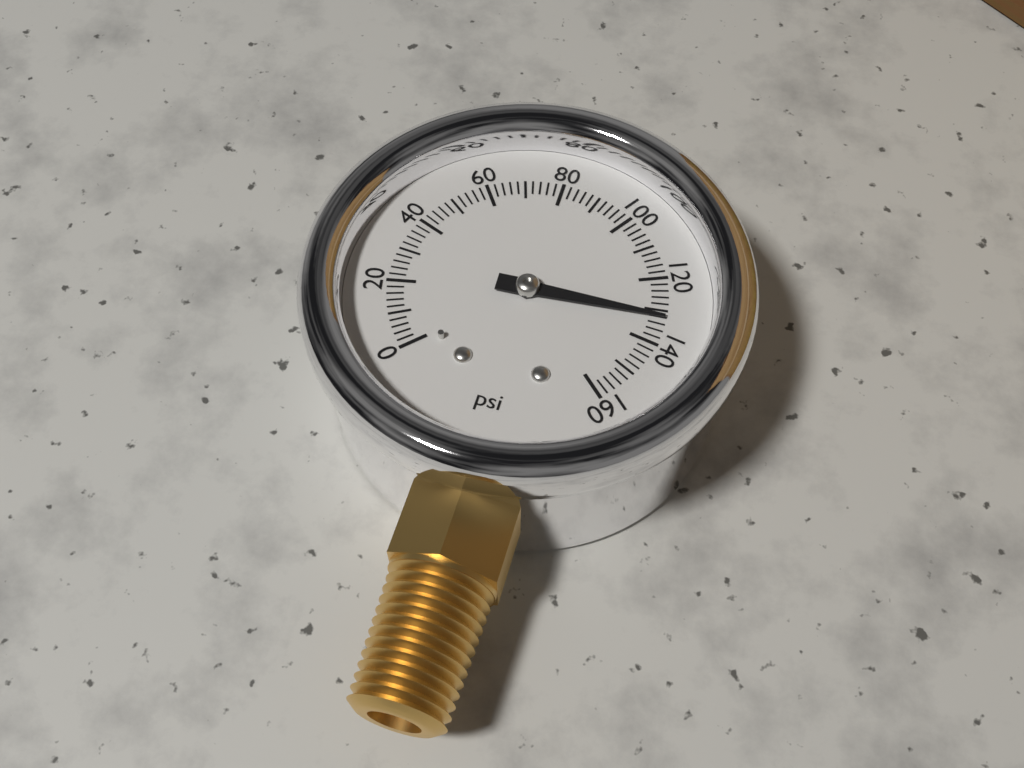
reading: 132 psi
